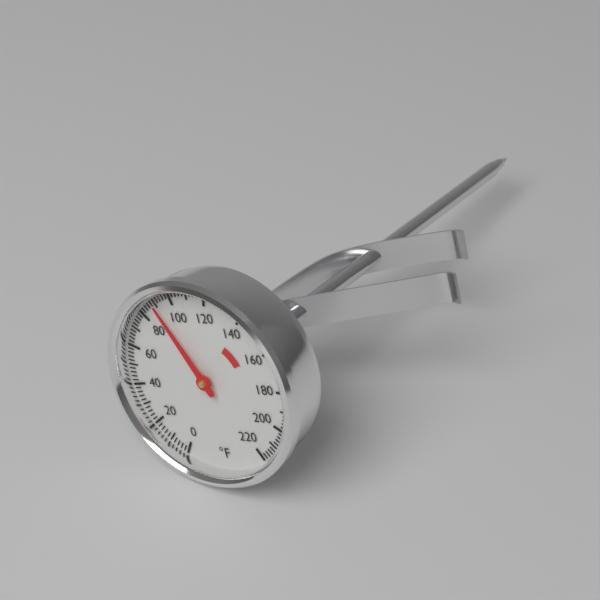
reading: 90 °F
